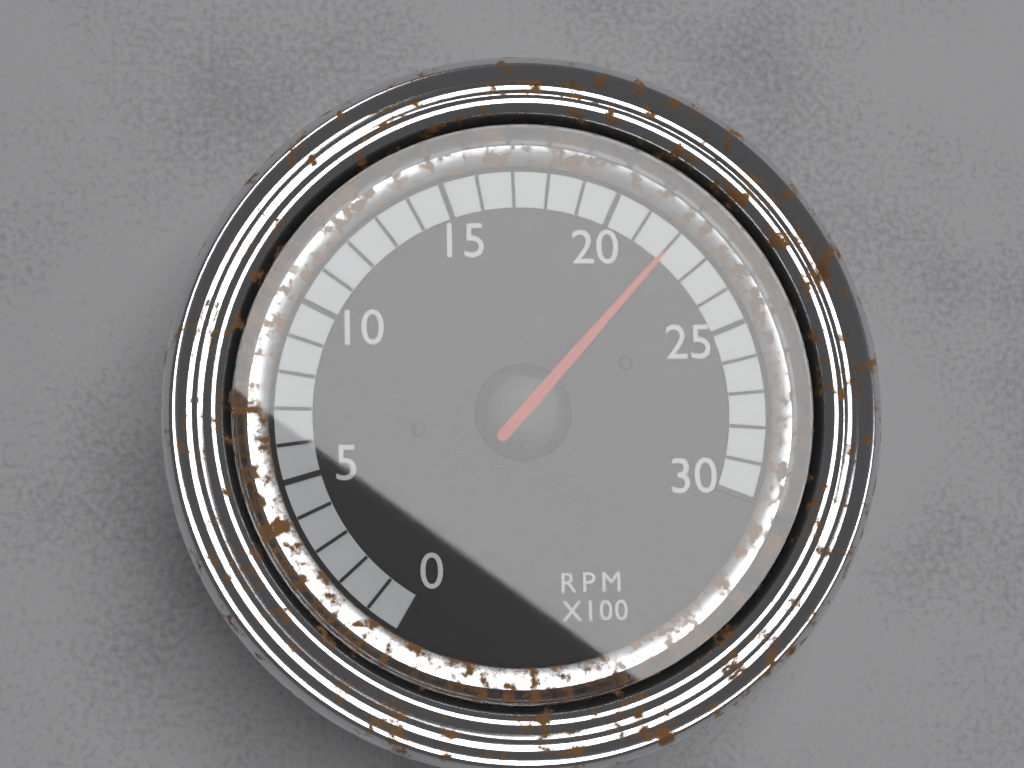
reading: 22 RPM x100
